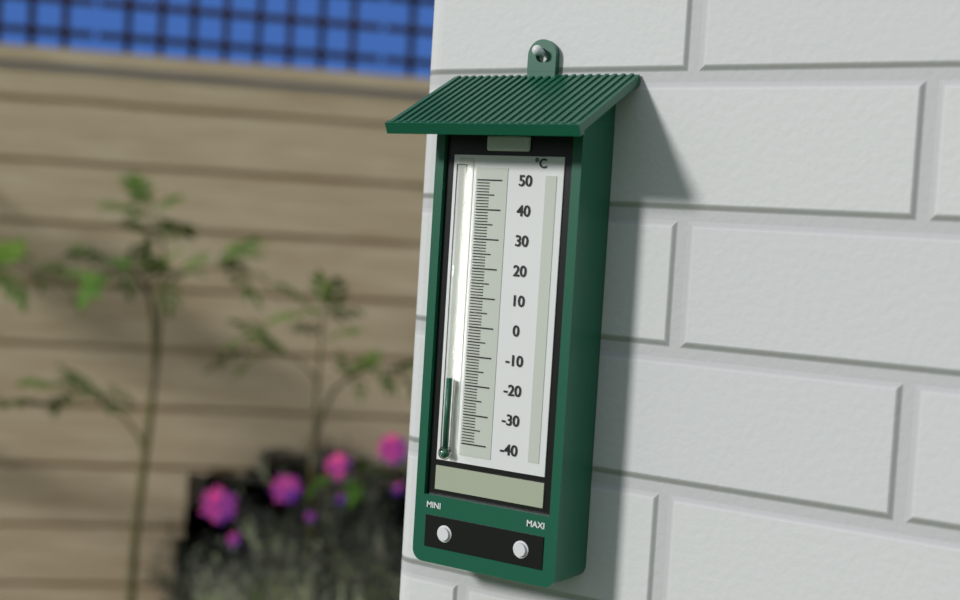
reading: -18 °C
